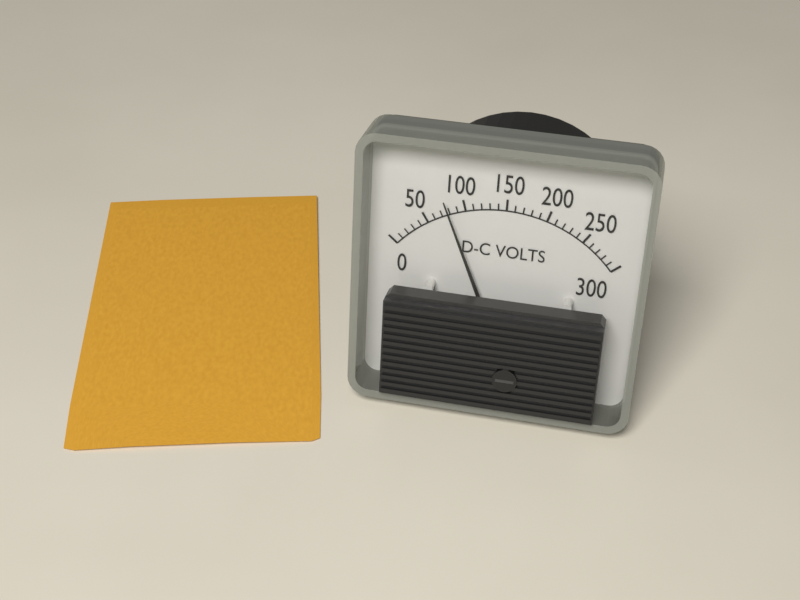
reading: 80 V
